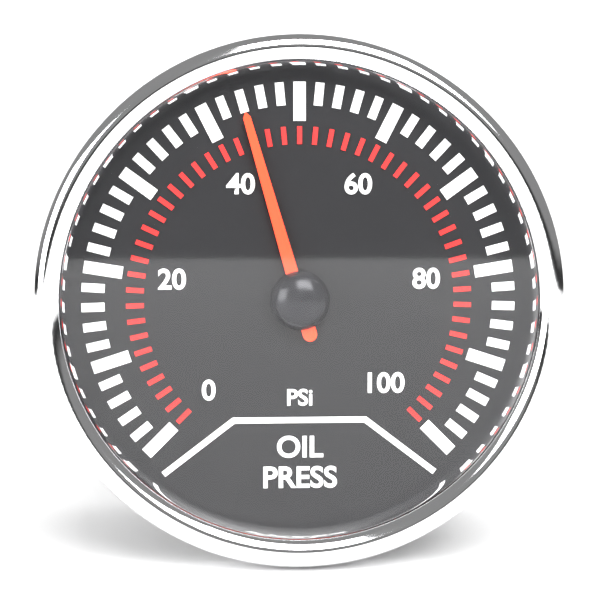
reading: 44 psi
